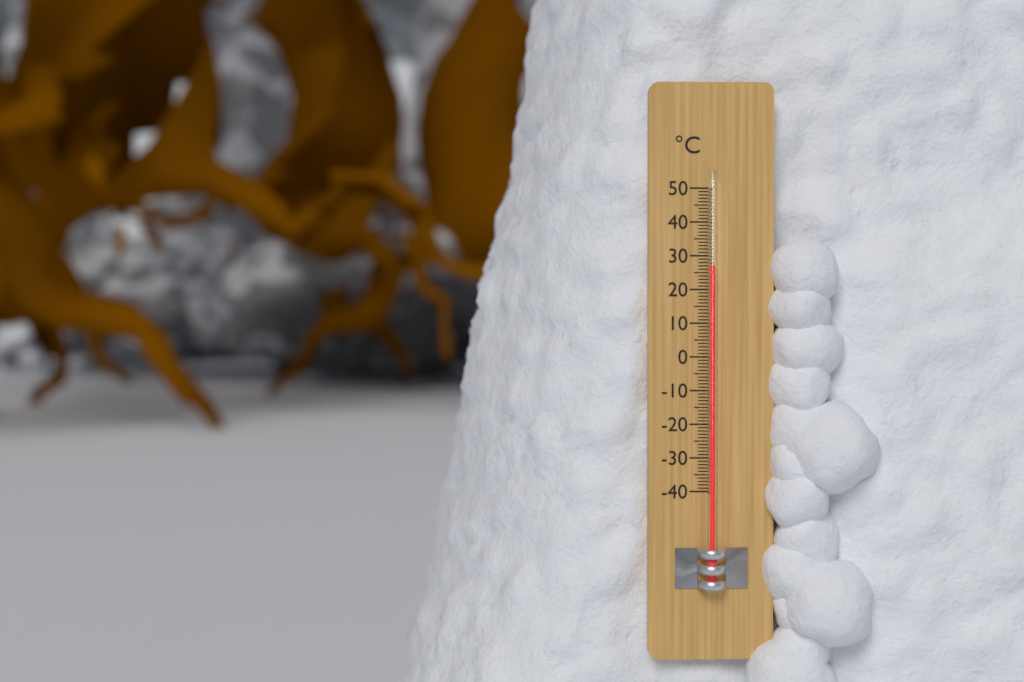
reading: 27 °C
